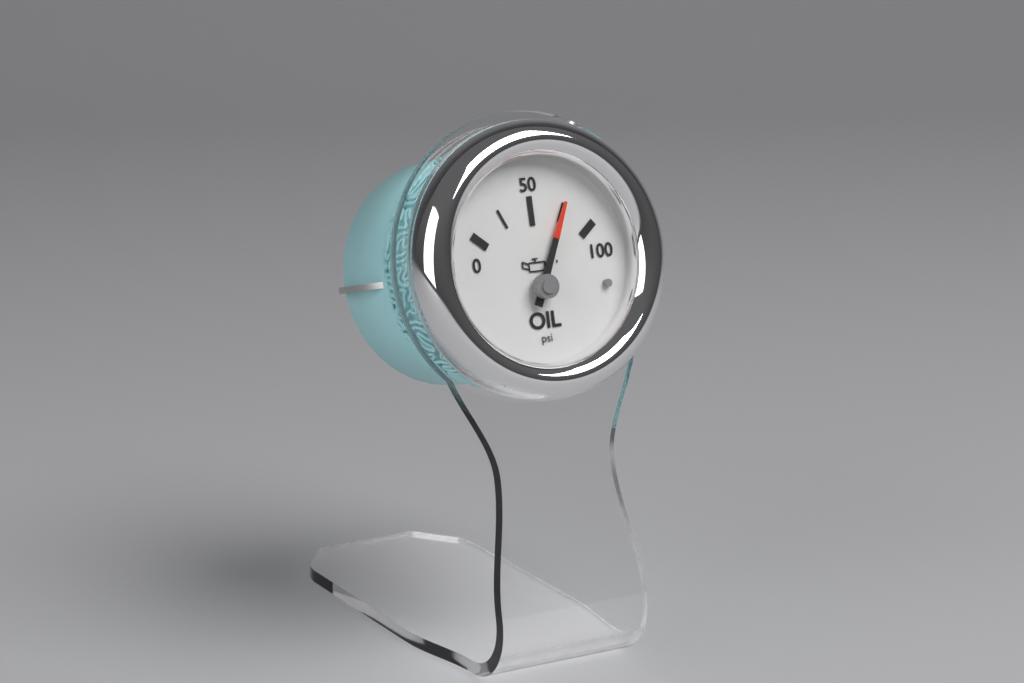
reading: 75 psi
